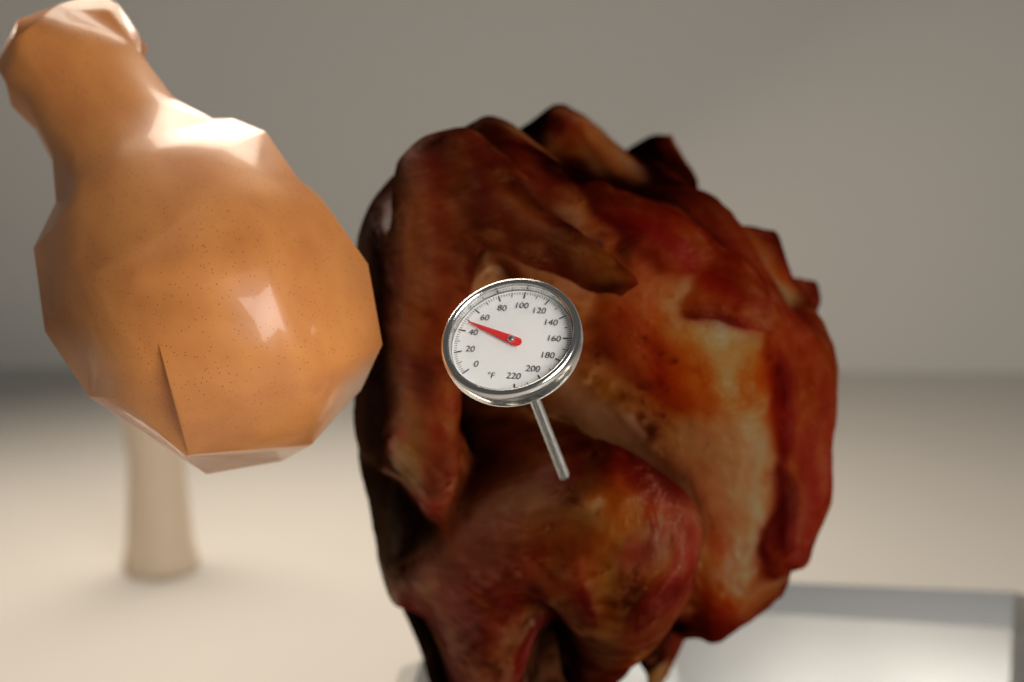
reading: 48 °F
